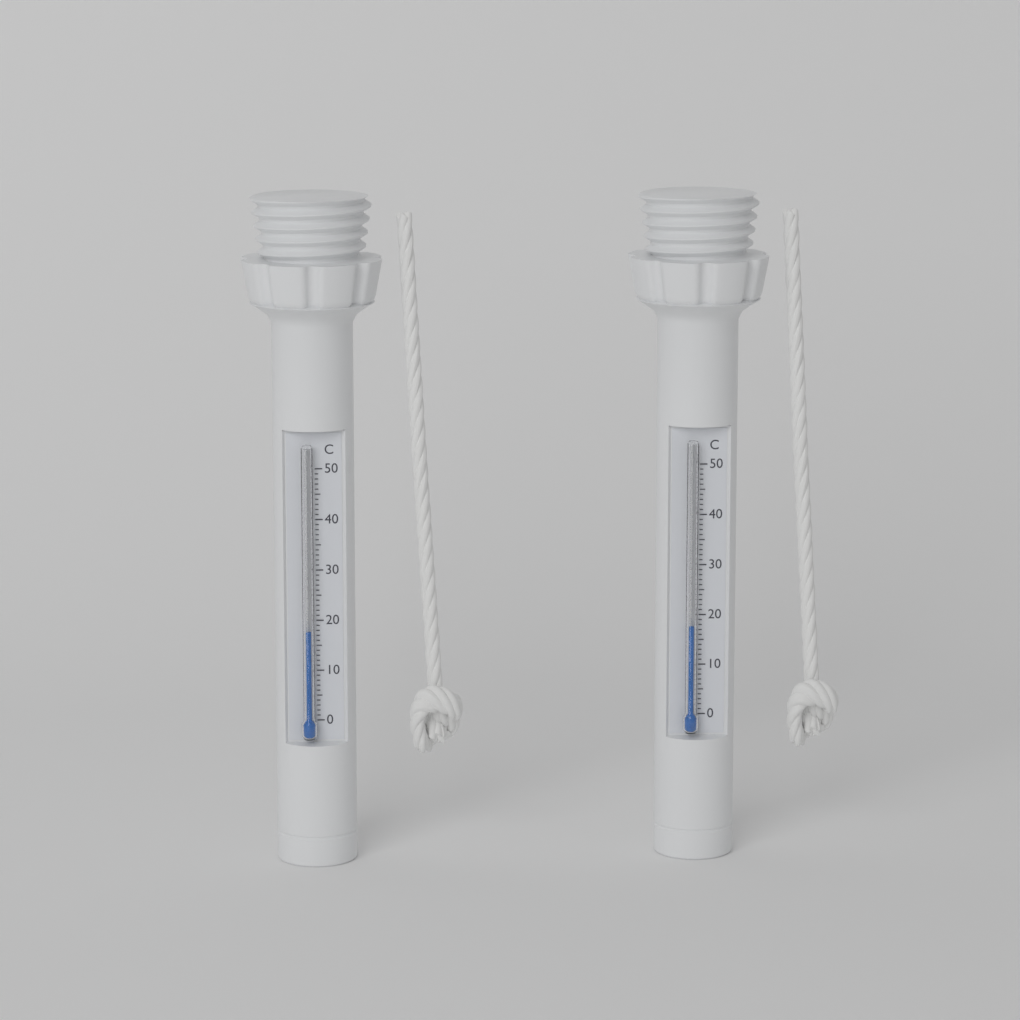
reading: 18 °C
